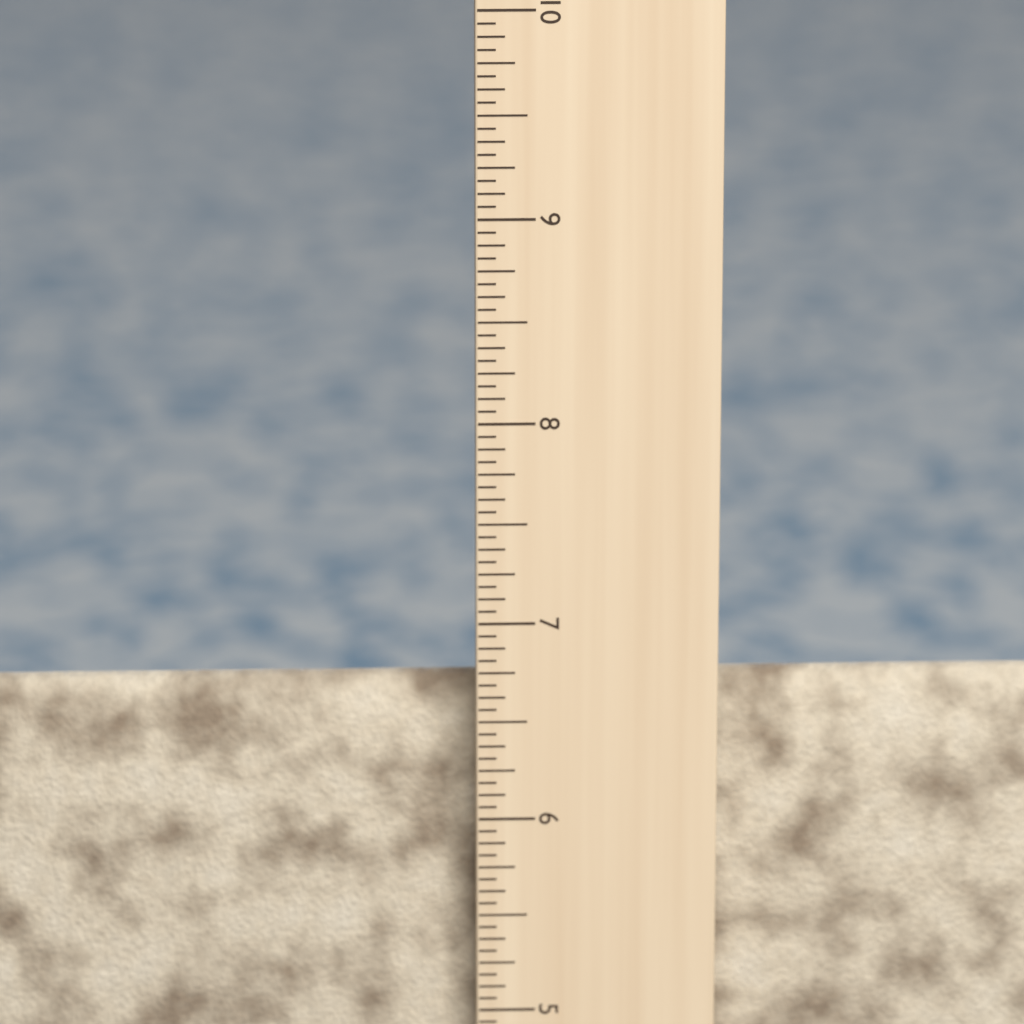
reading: 6.6250 in
